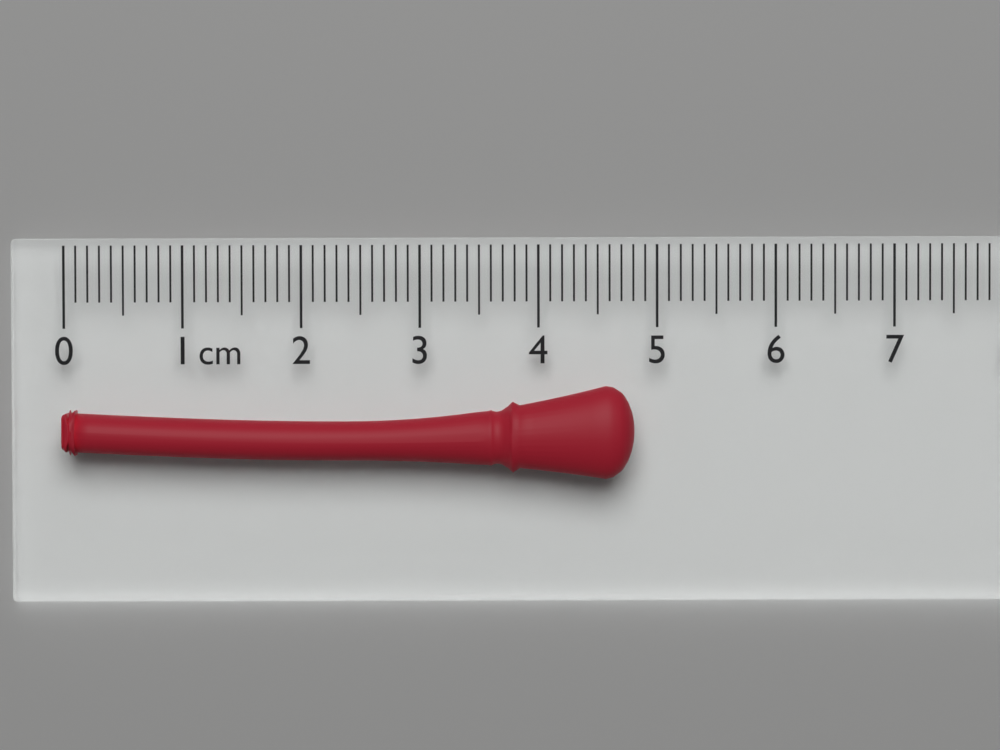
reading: 4.8 cm
